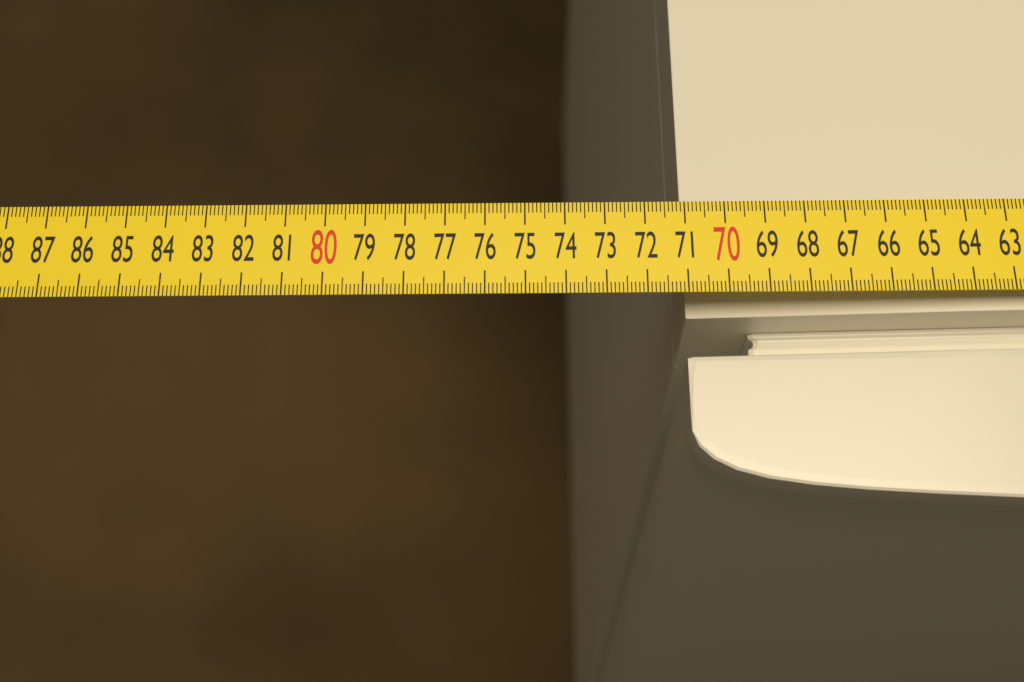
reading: 71.0 cm
